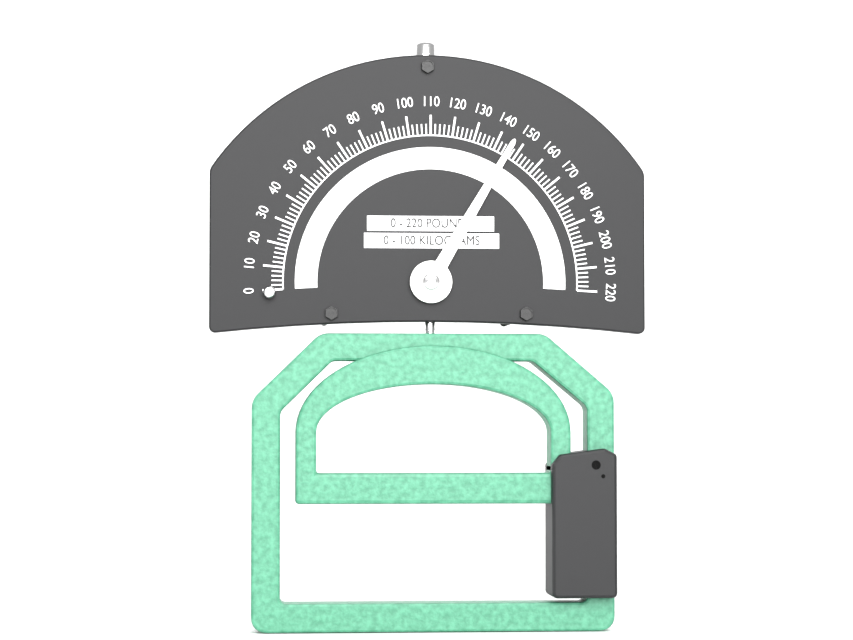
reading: 146 lb
